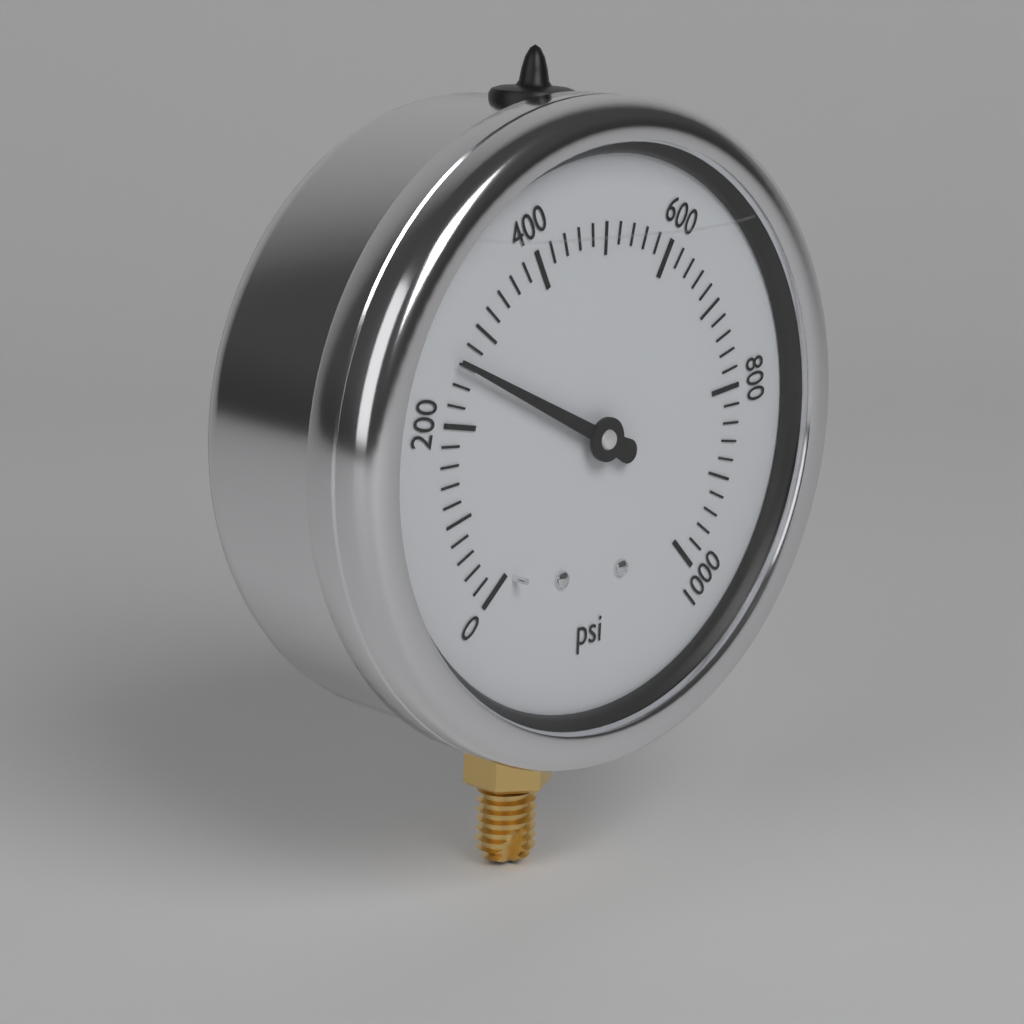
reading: 260 psi
